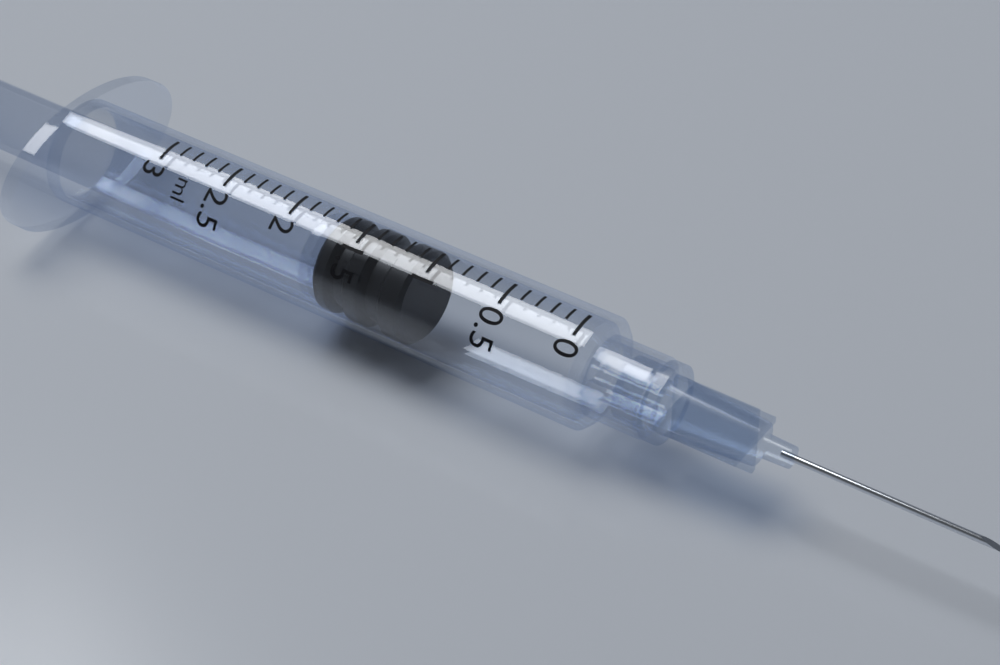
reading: 1.1 ml
